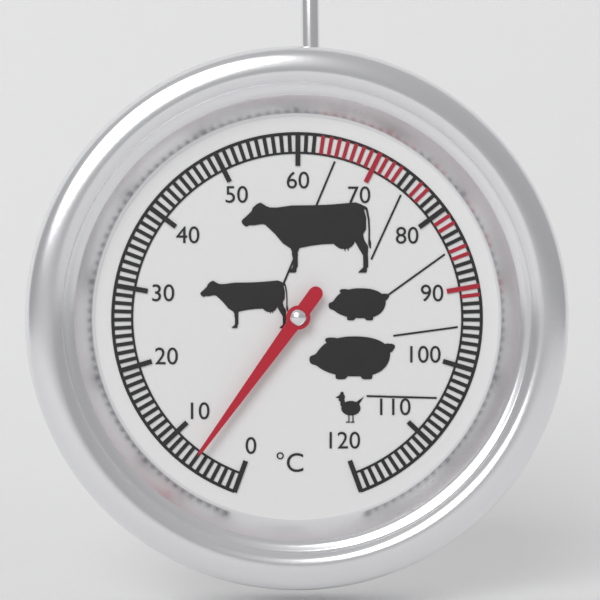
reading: 6 °C
